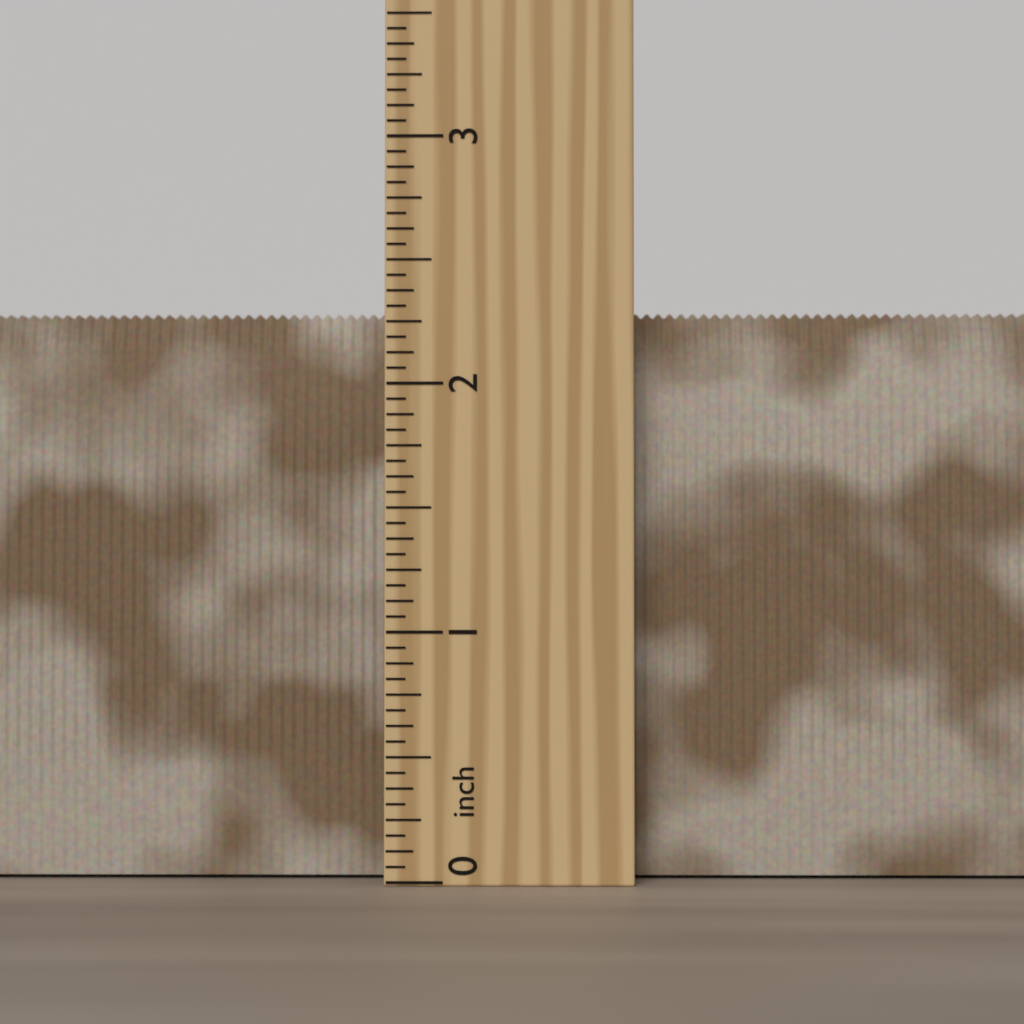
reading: 2.3125 inch
